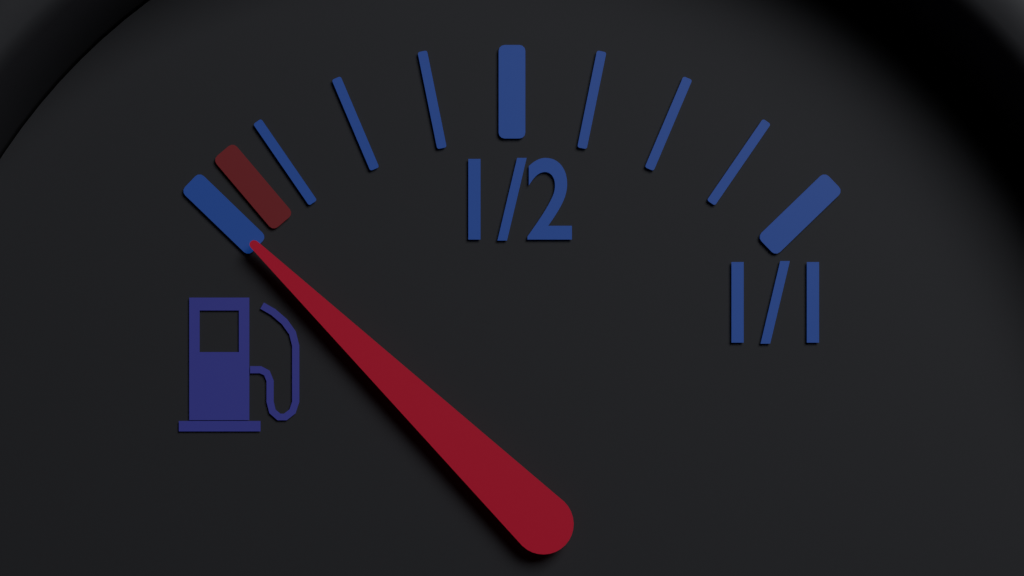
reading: 0.000 (no unit)
